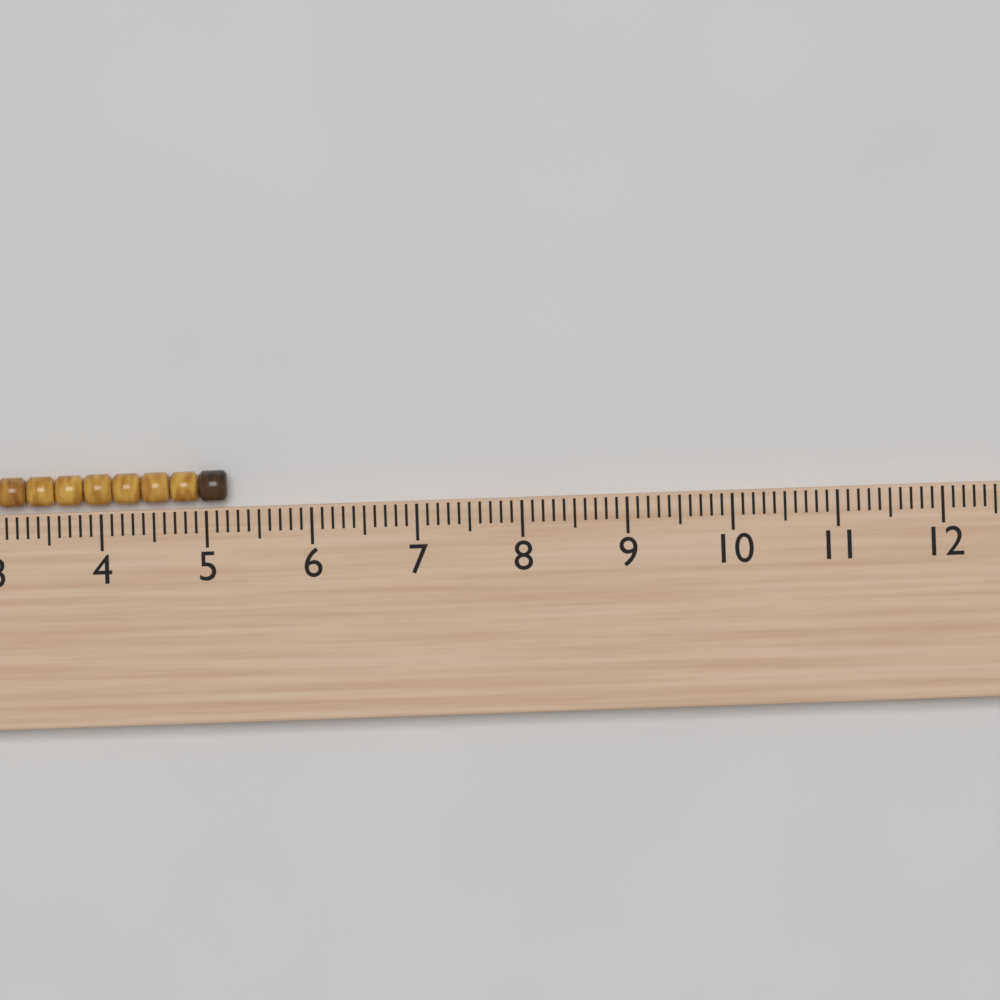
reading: 5.2 cm
